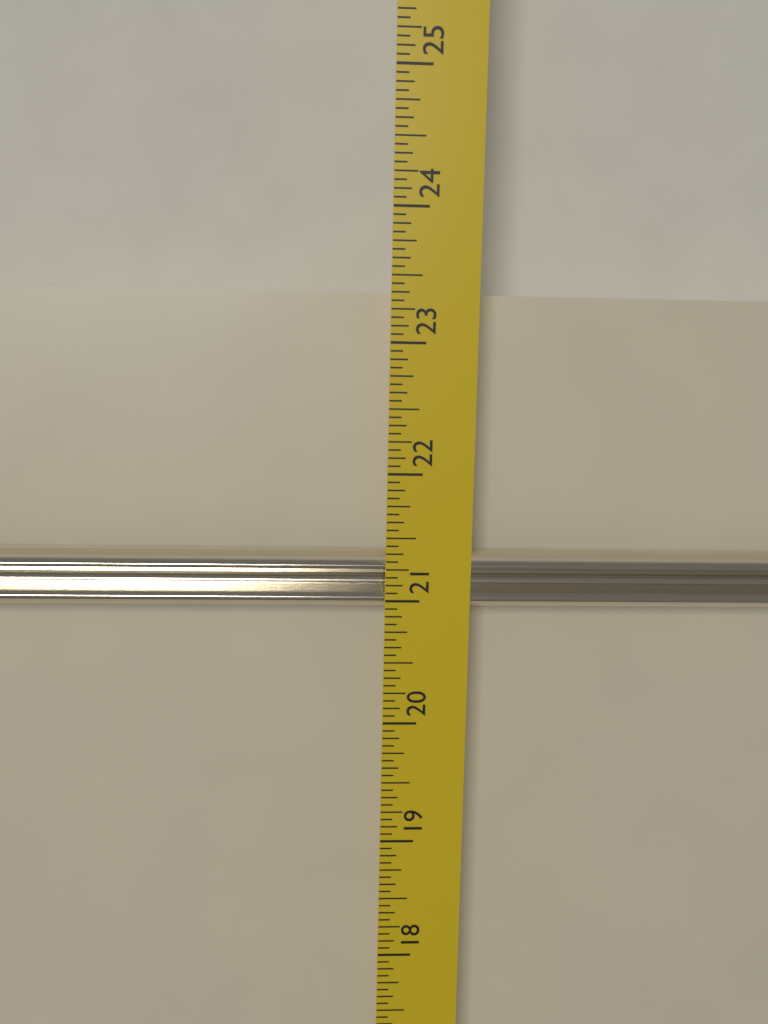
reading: 23.3750 in
